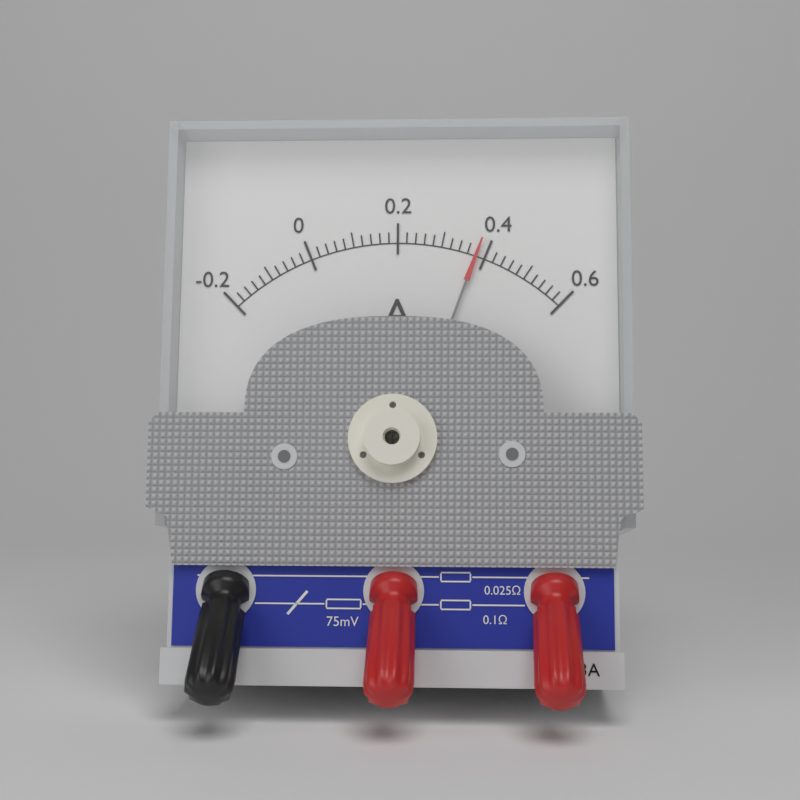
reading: 0.38 A
